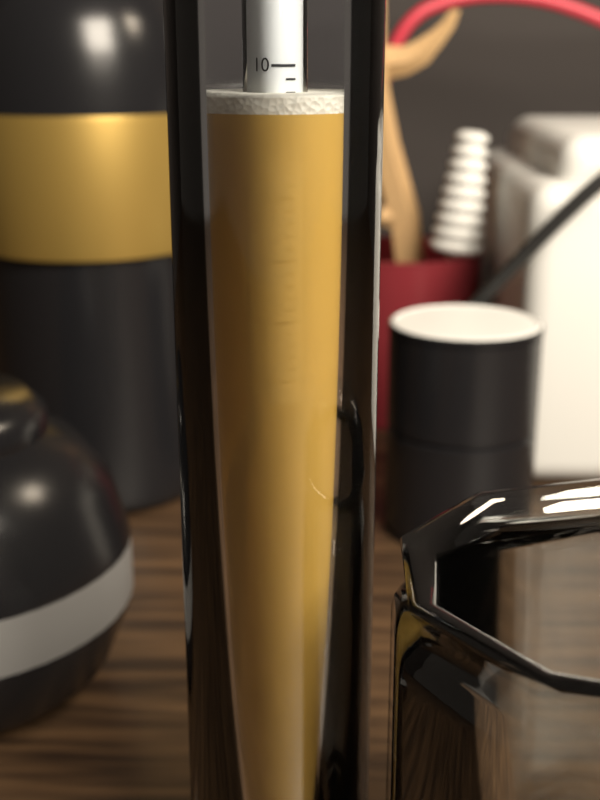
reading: 14 (no unit)
